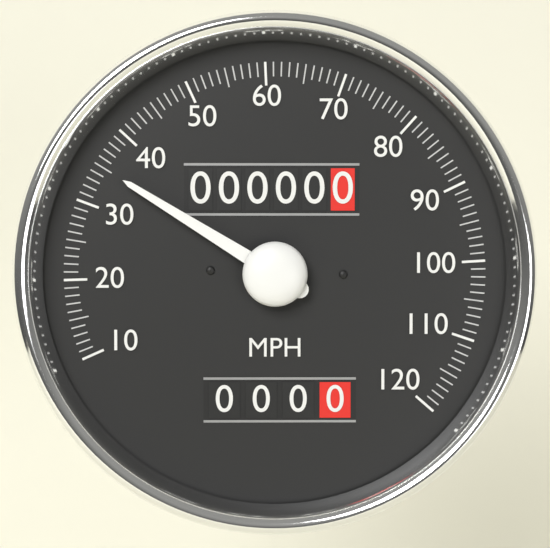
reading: 35 MPH
